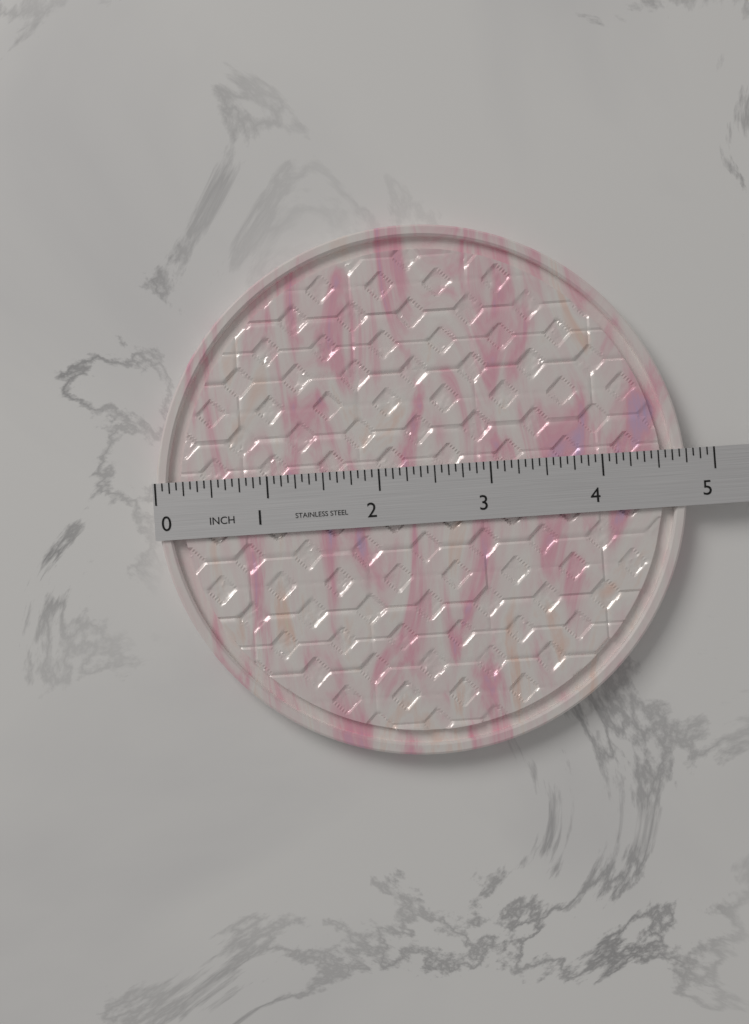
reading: 4.7500 in
